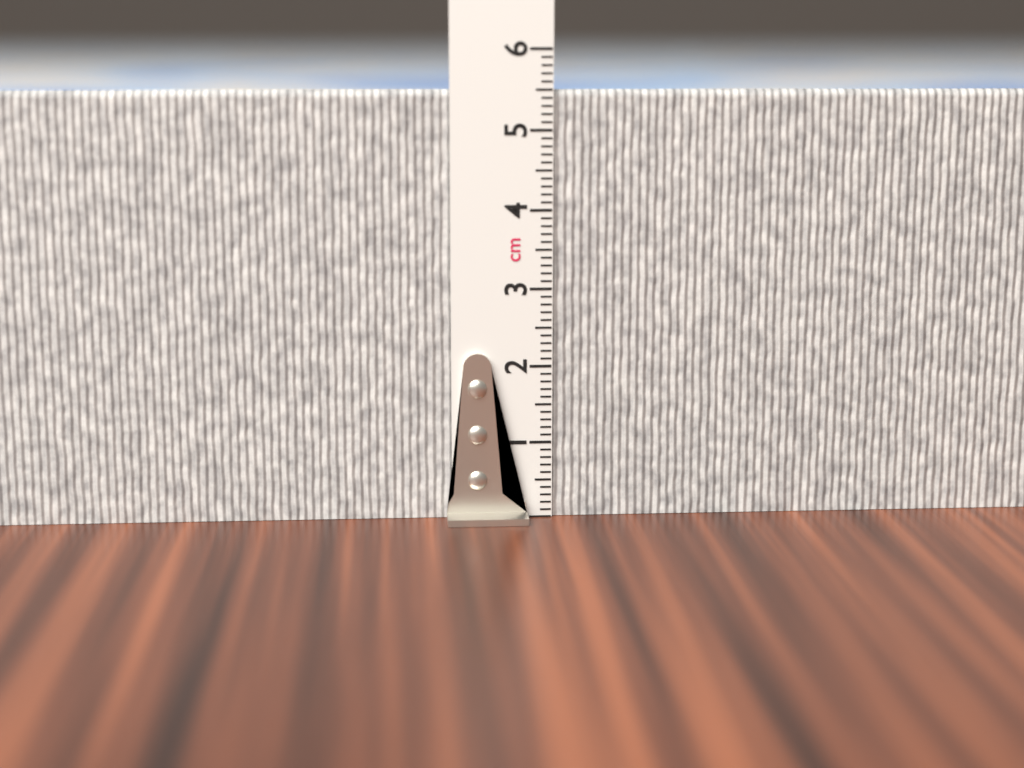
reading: 5.5 cm
